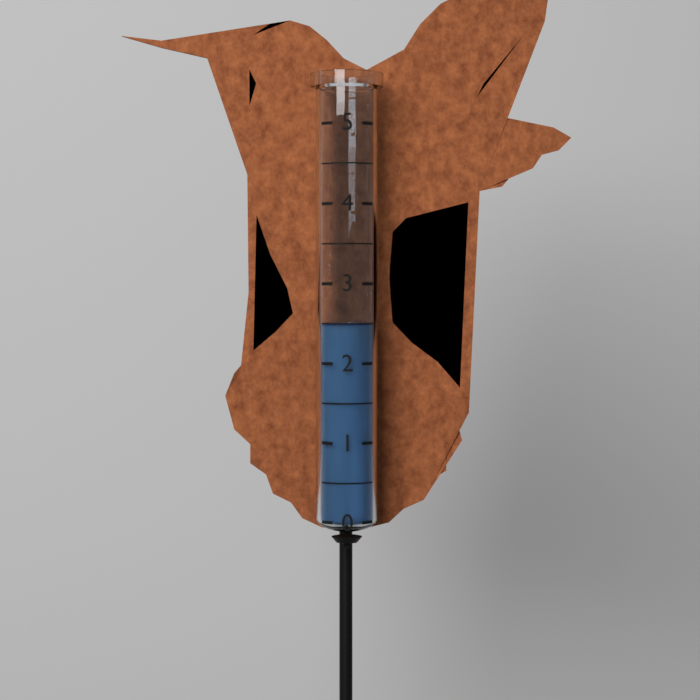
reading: 2.5 (no unit)
